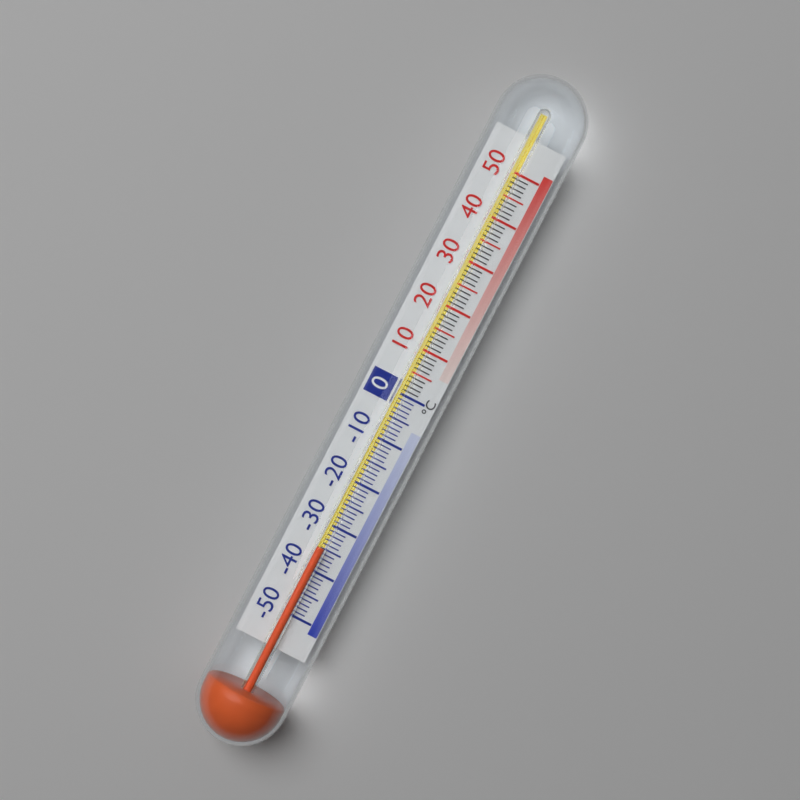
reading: -35 °C
